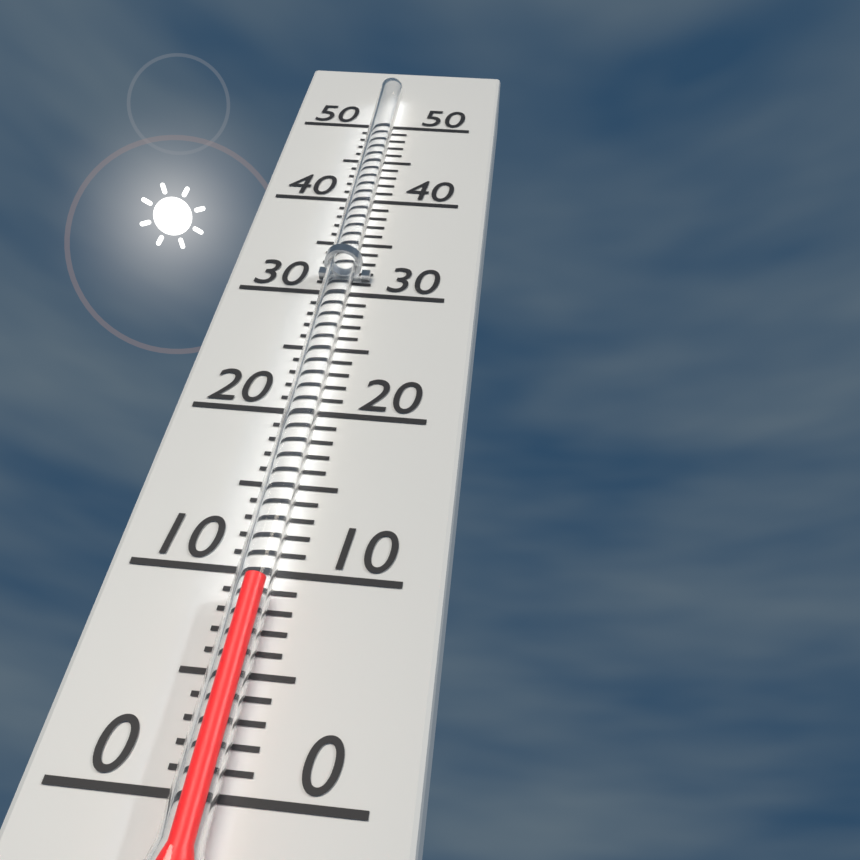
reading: 9 (no unit)
